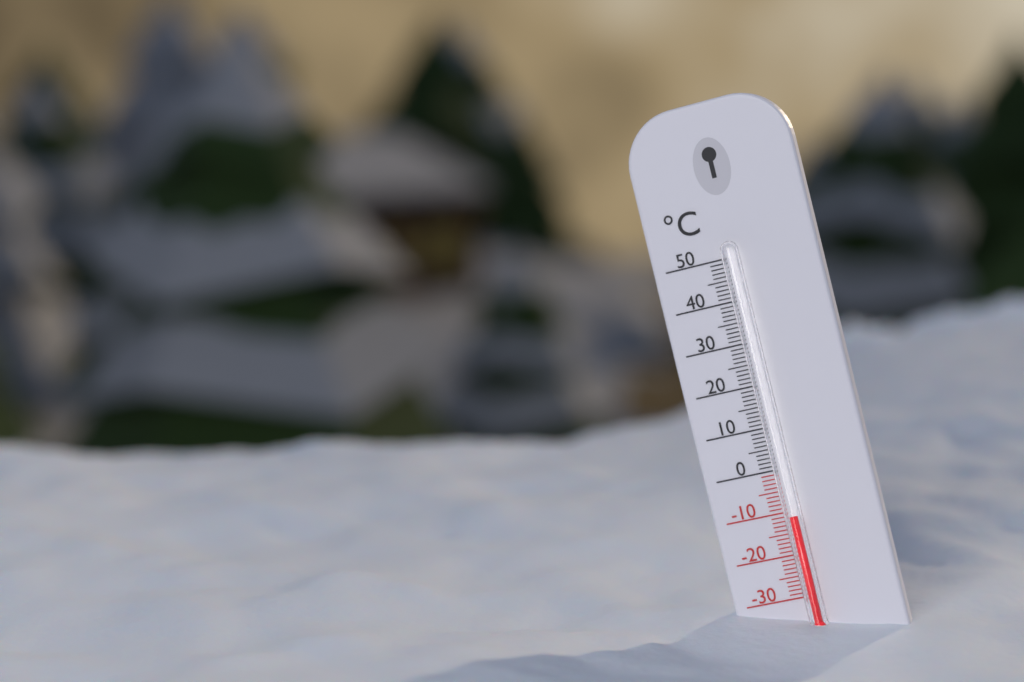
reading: -11 °C
